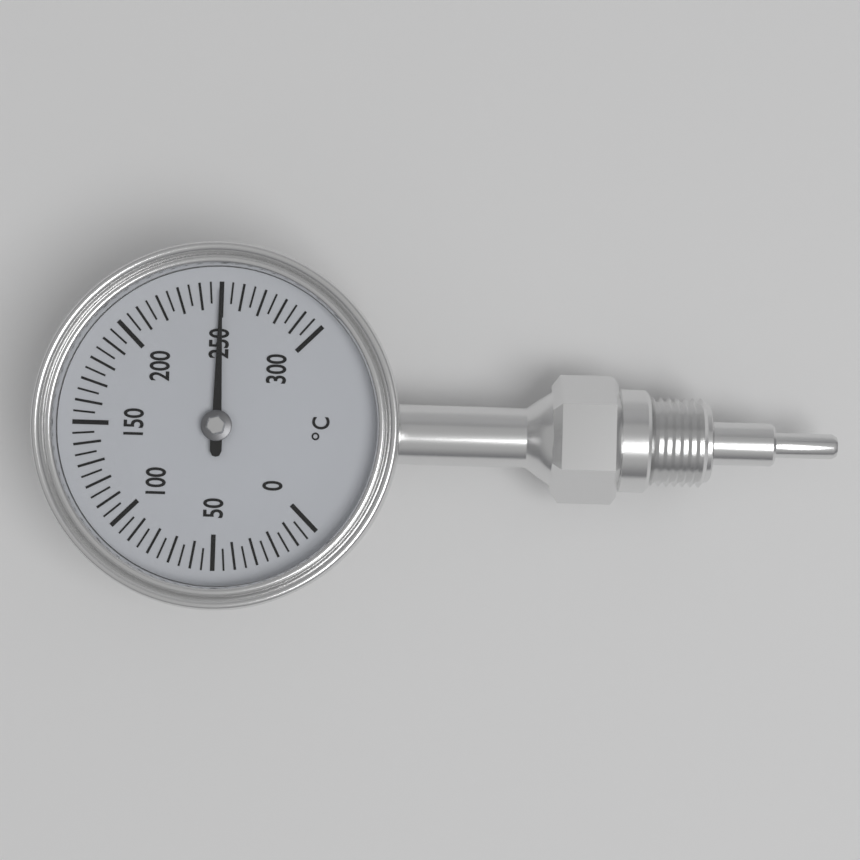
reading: 250 °C
